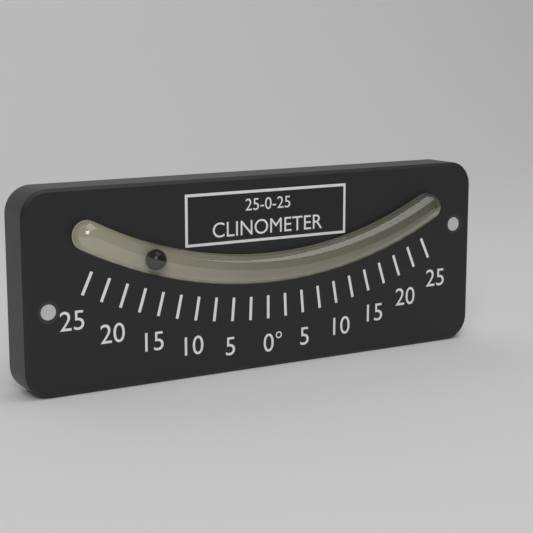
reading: -17.5 °
